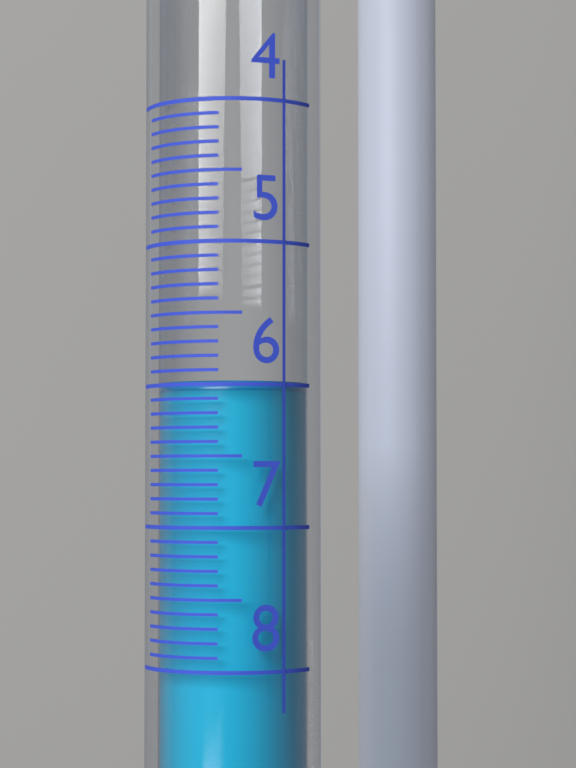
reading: 6.0 (no unit)
